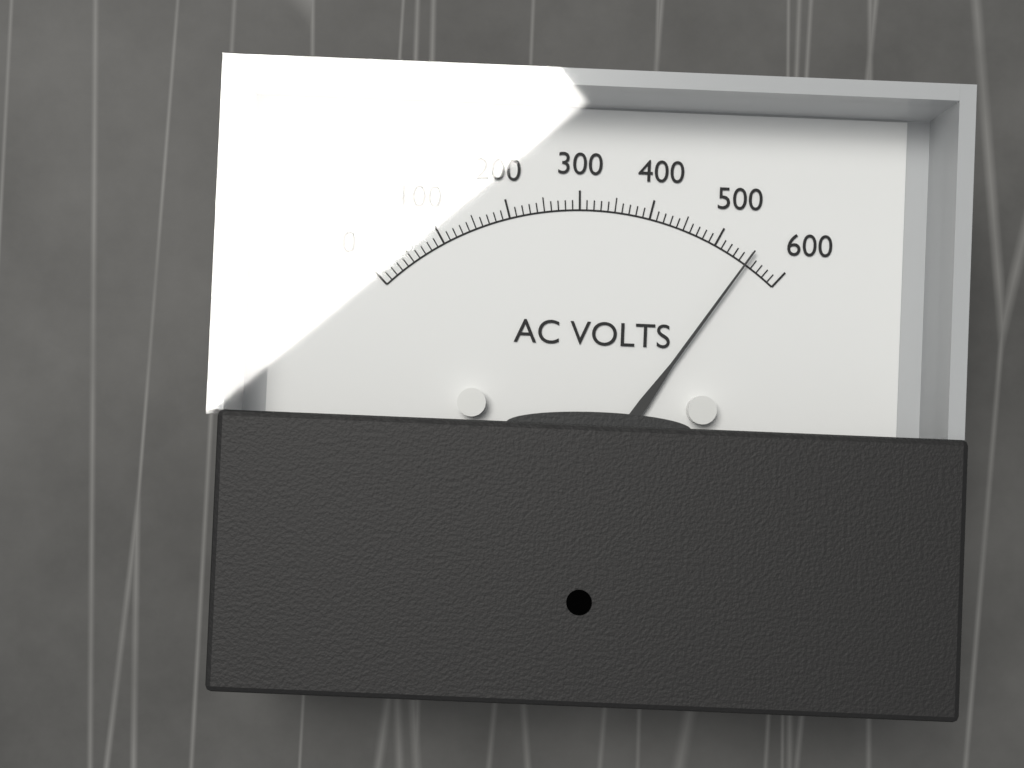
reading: 550 V
